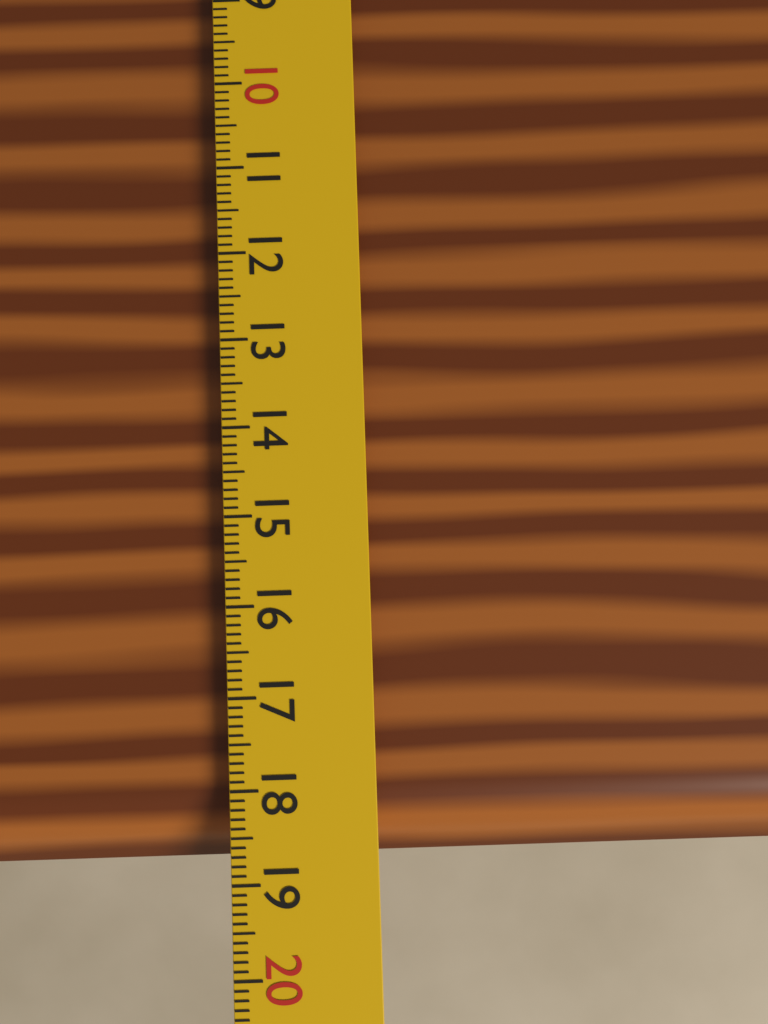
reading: 18.8 cm
